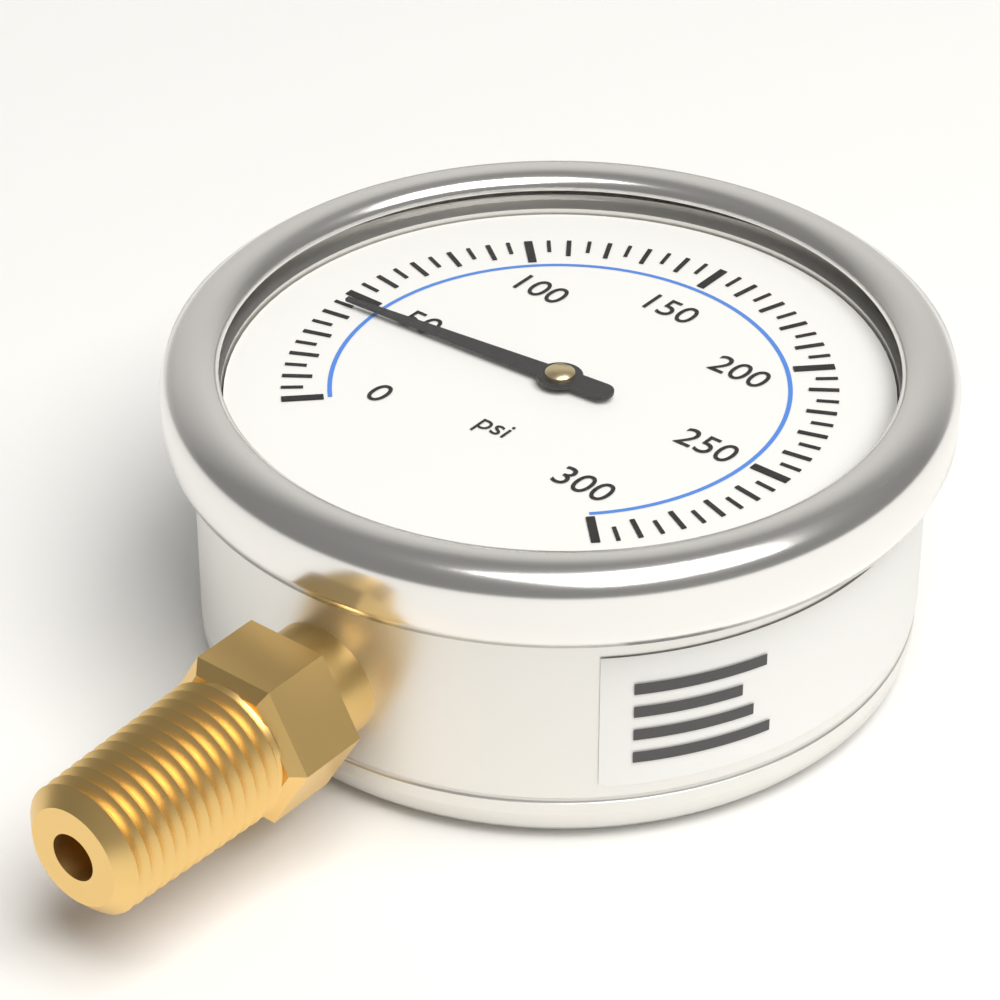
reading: 45 psi
